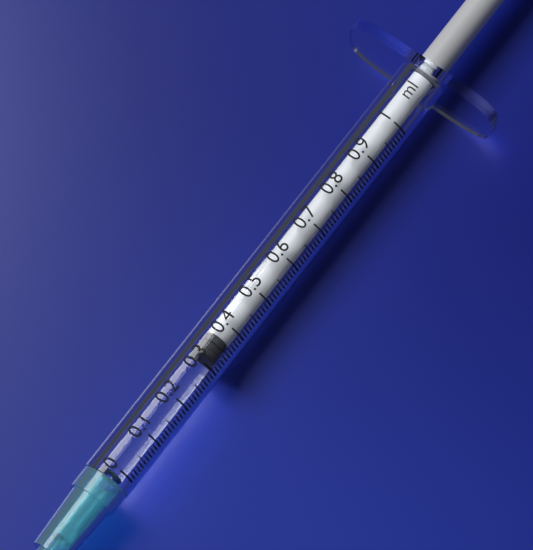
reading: 0.32 ml
